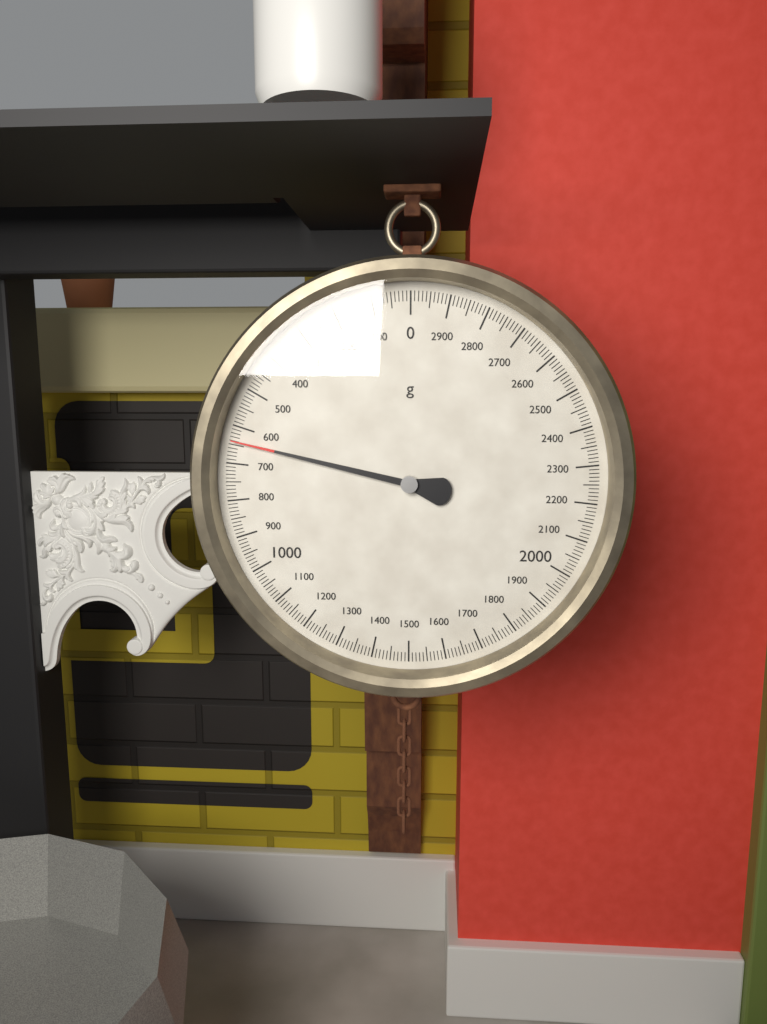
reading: 640 g
